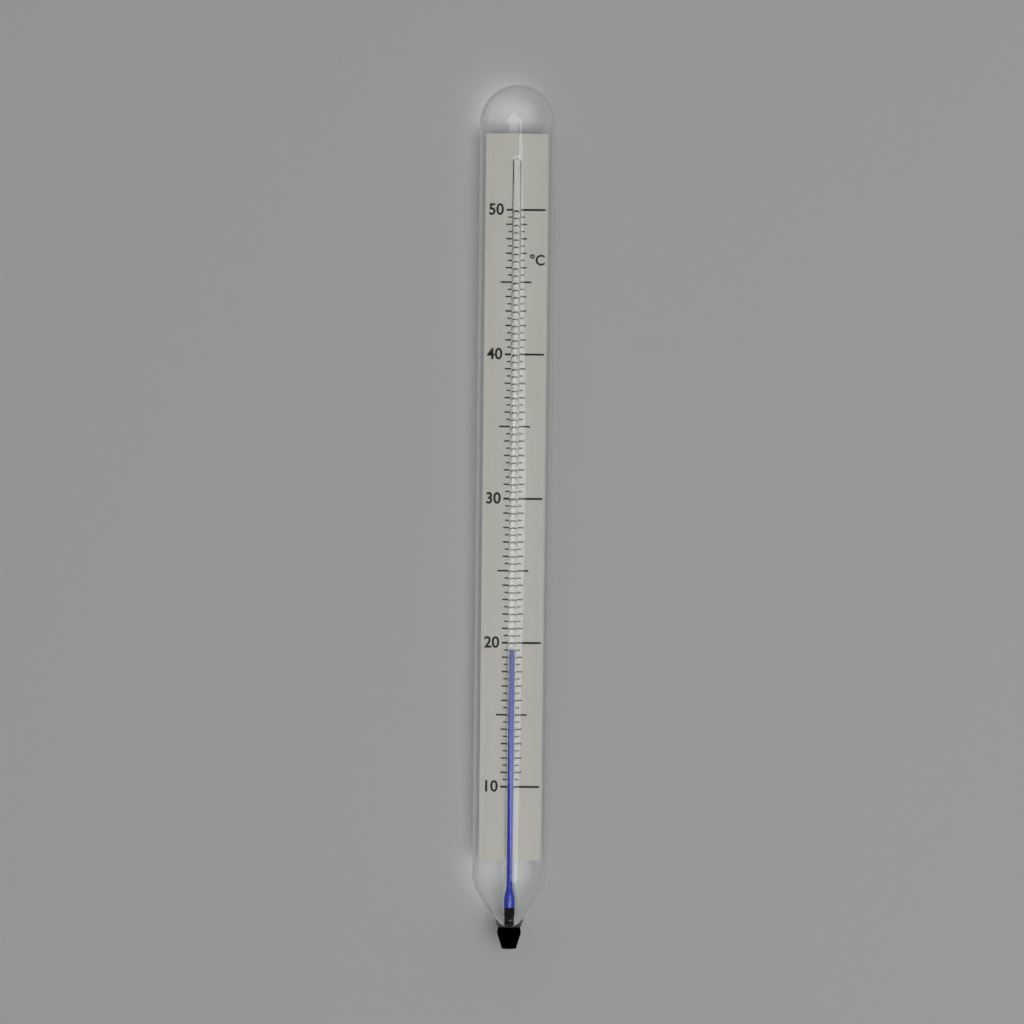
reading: 19.5 °C
